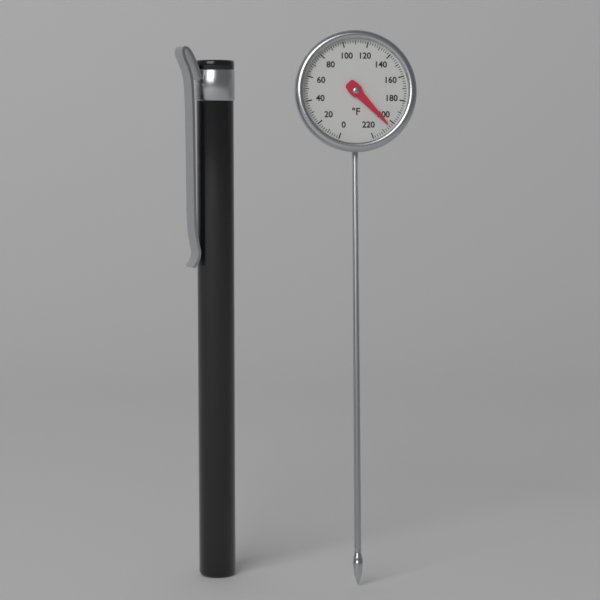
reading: 204 °F
